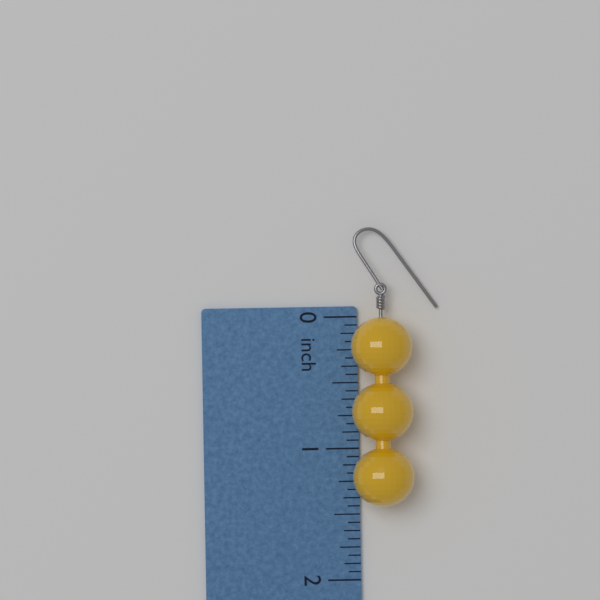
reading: 1.4375 inch
